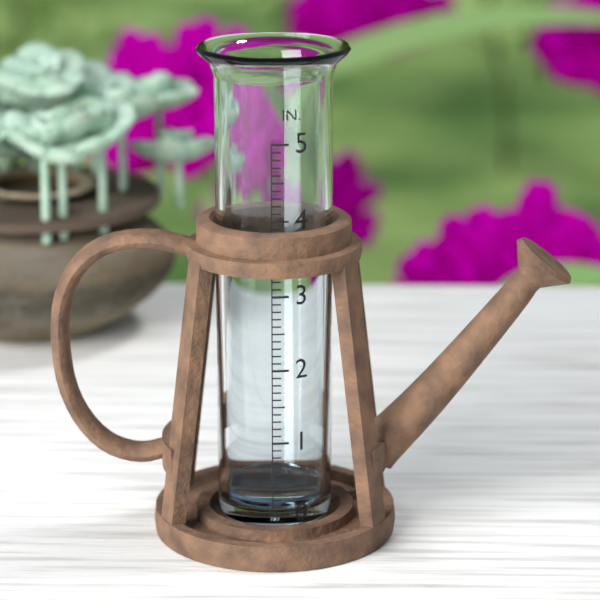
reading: 0.2 in
